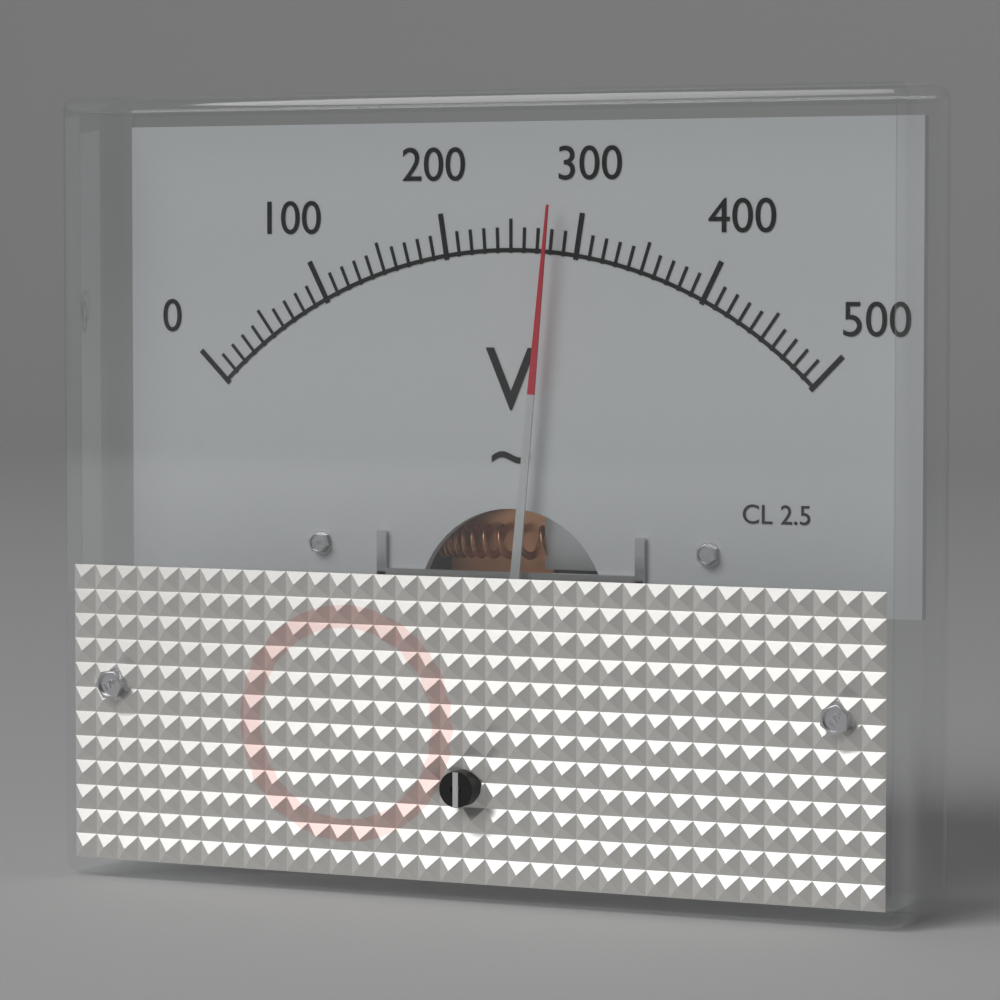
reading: 280 V
